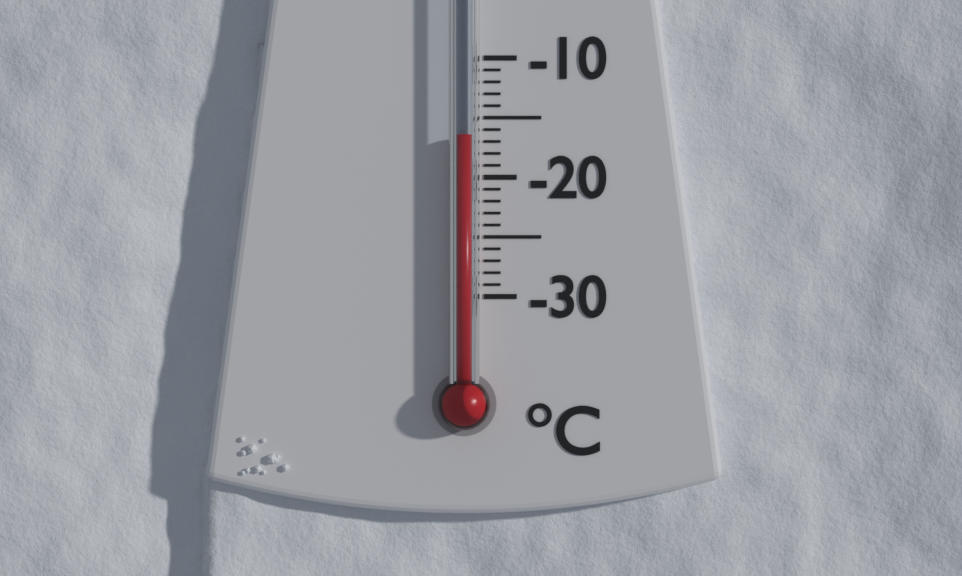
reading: -16.5 °C
